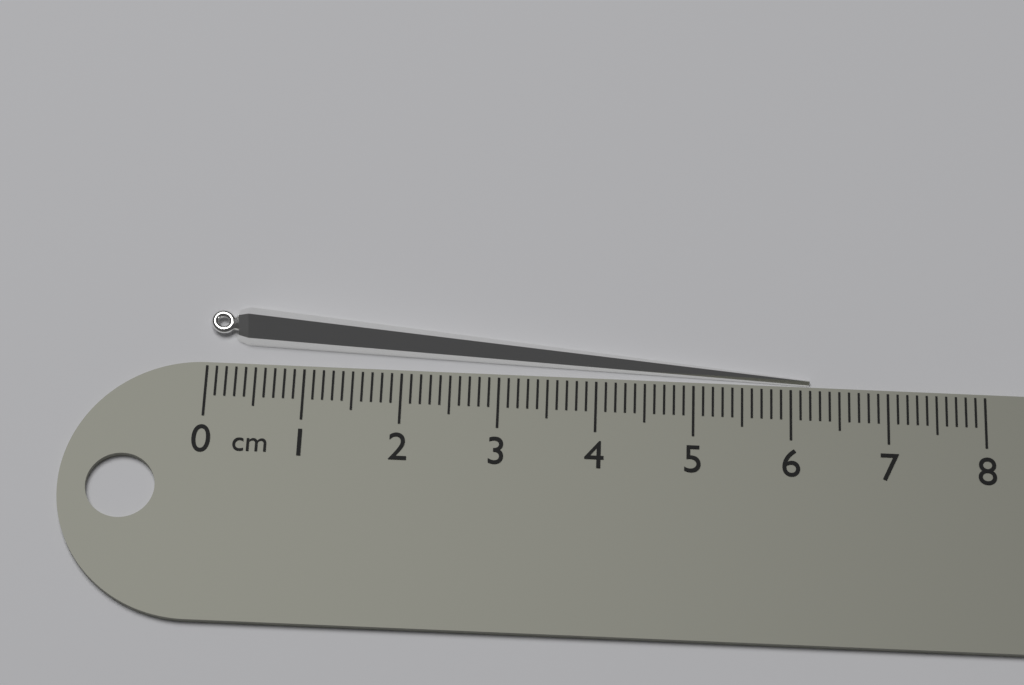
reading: 6.2 cm
